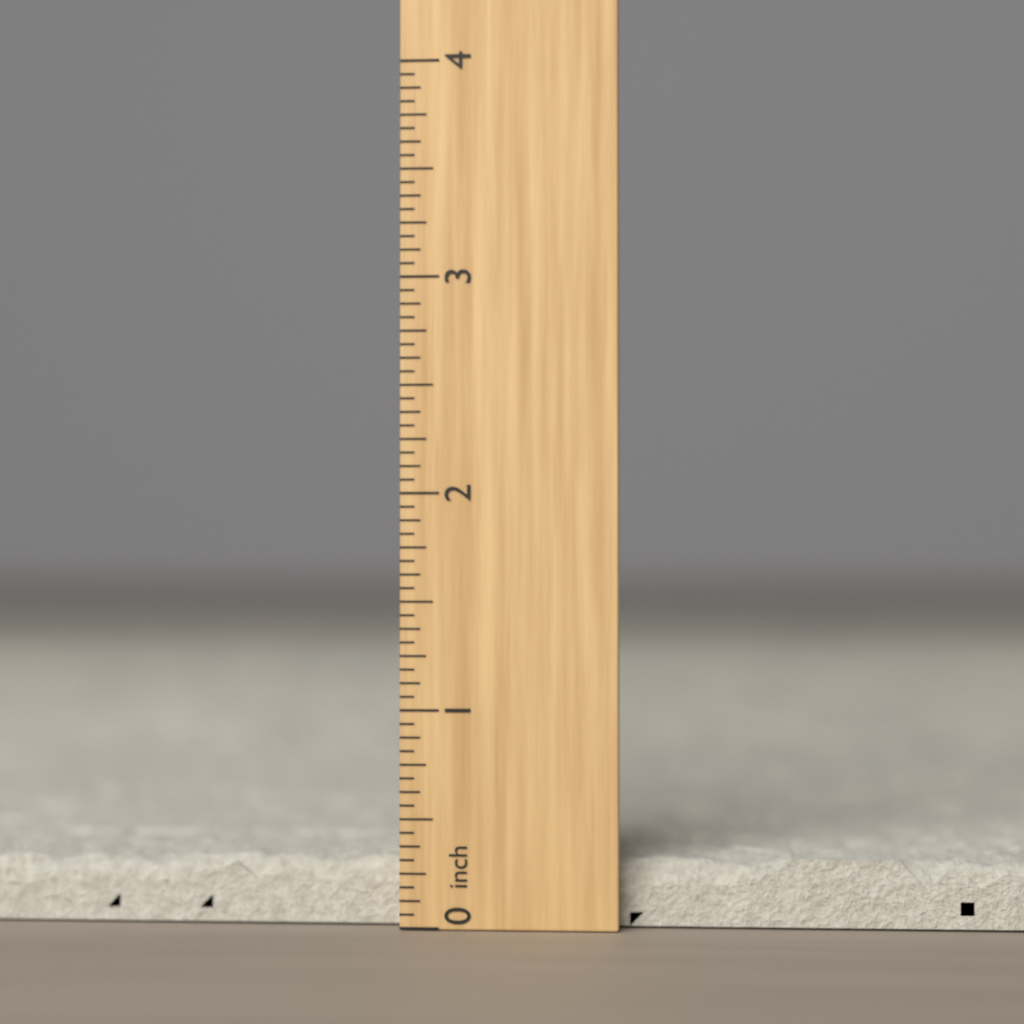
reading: 0.3125 inch
